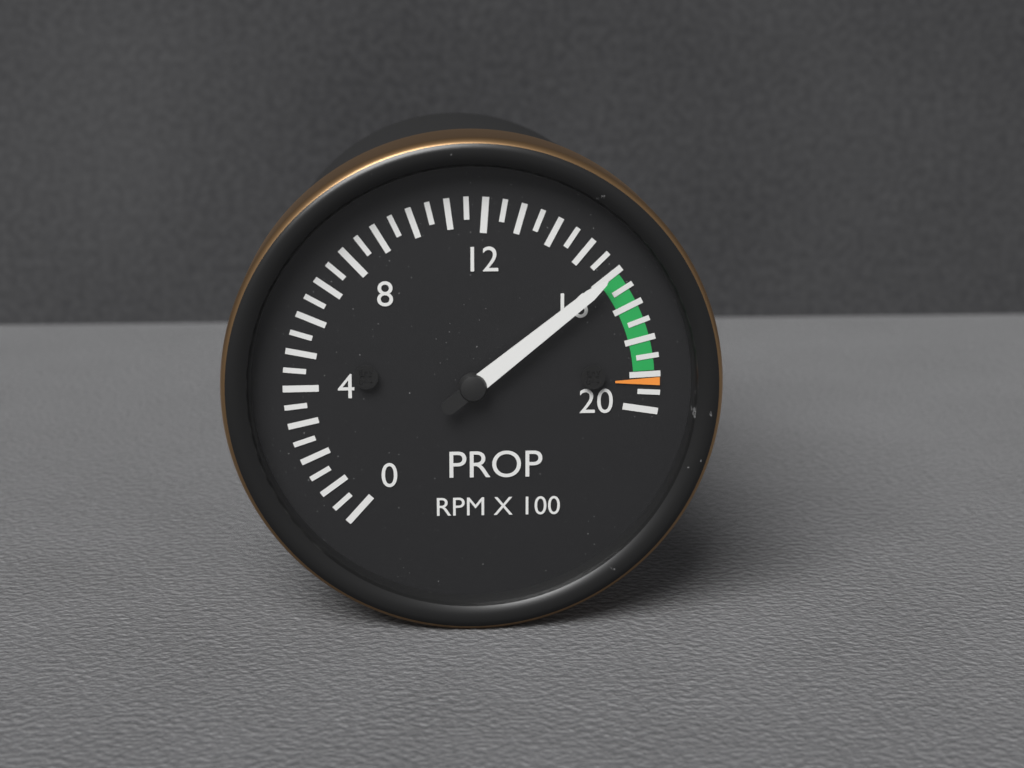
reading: 16.0 RPM X 100
